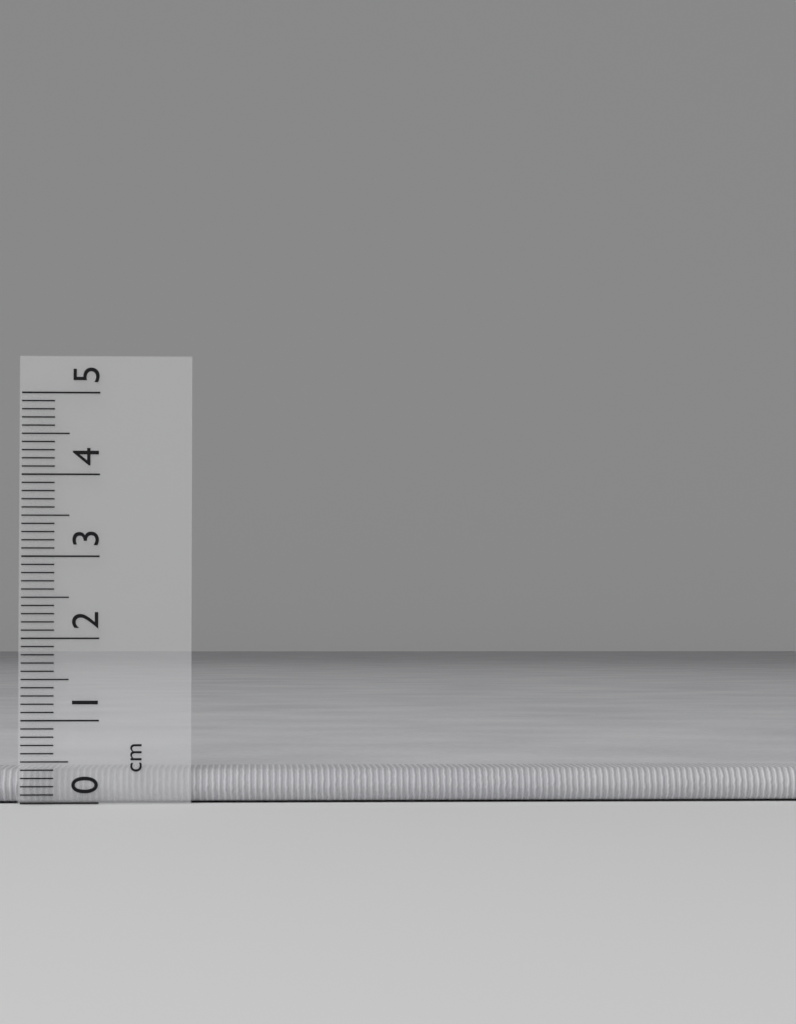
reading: 0.4 cm
